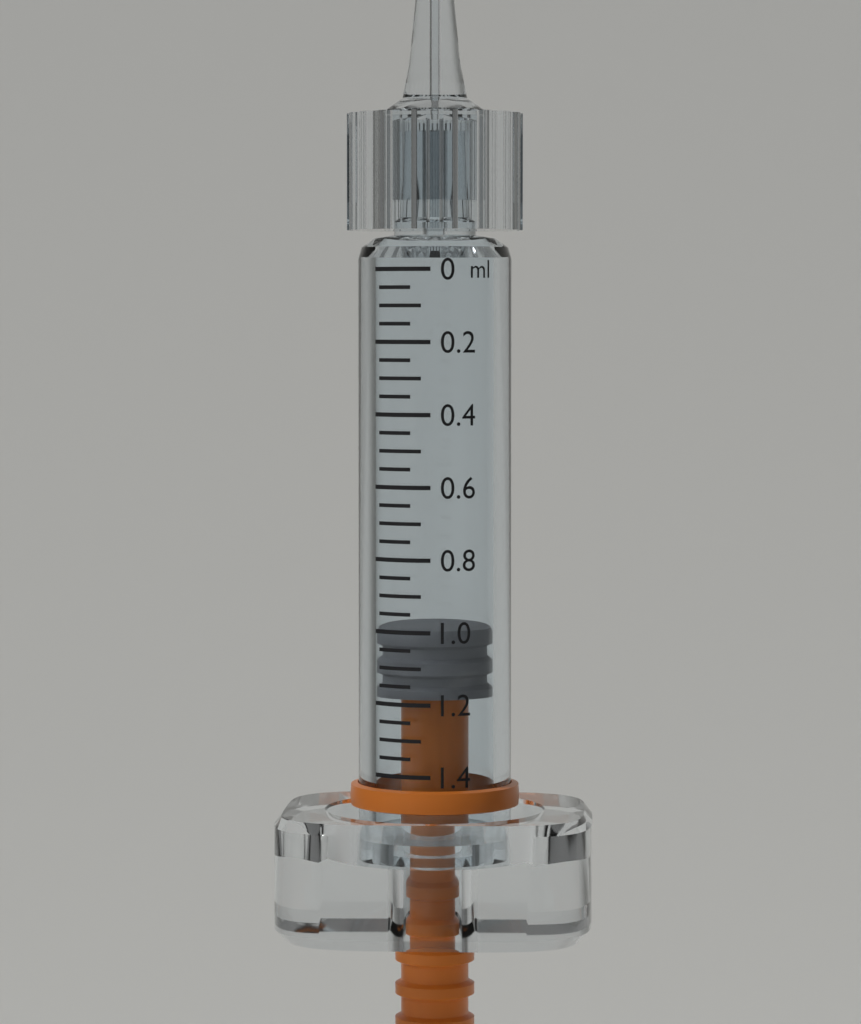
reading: 1.00 ml
